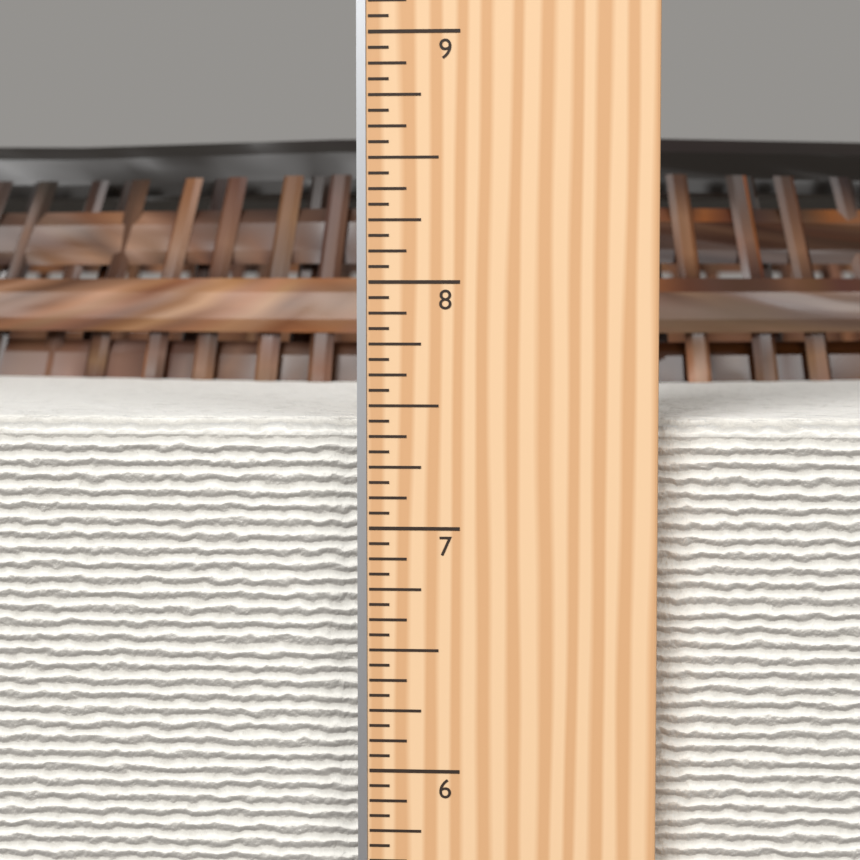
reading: 7.4375 in
